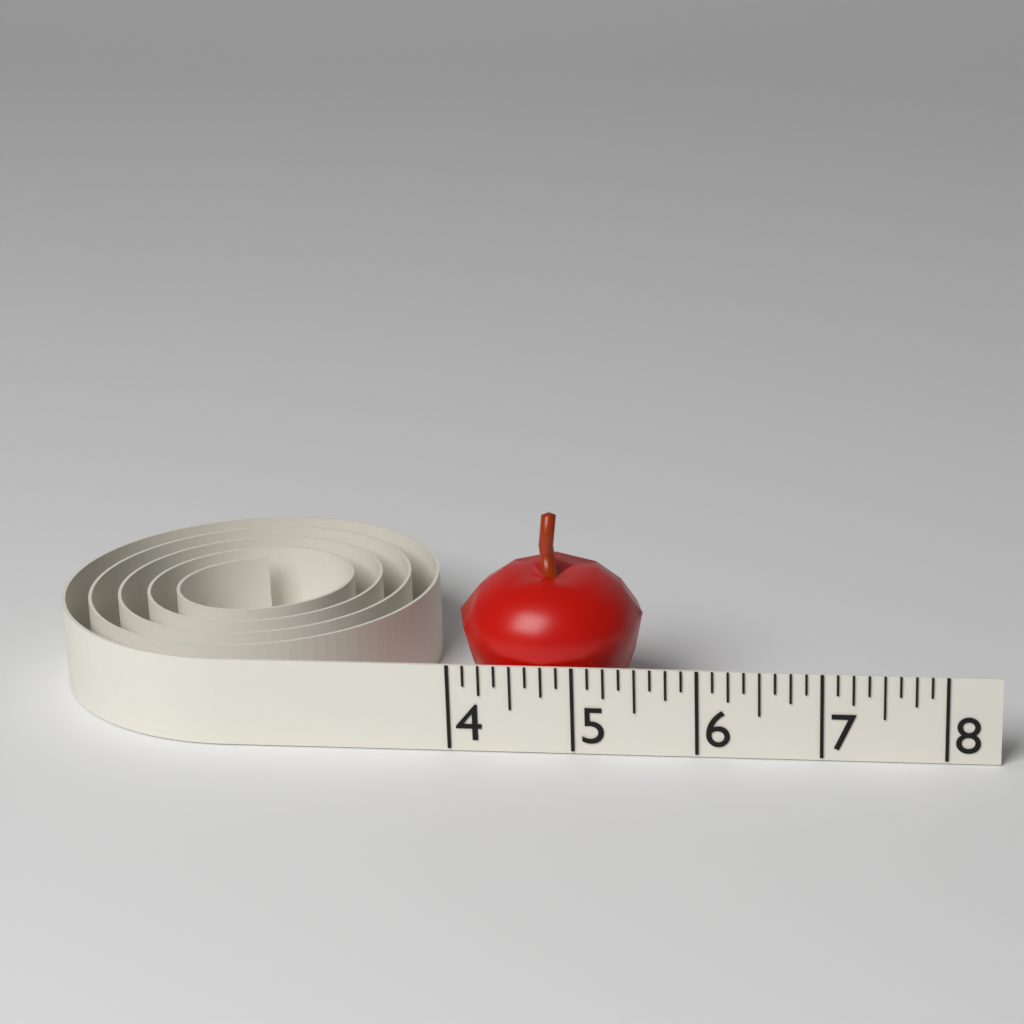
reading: 5.500 (no unit)
